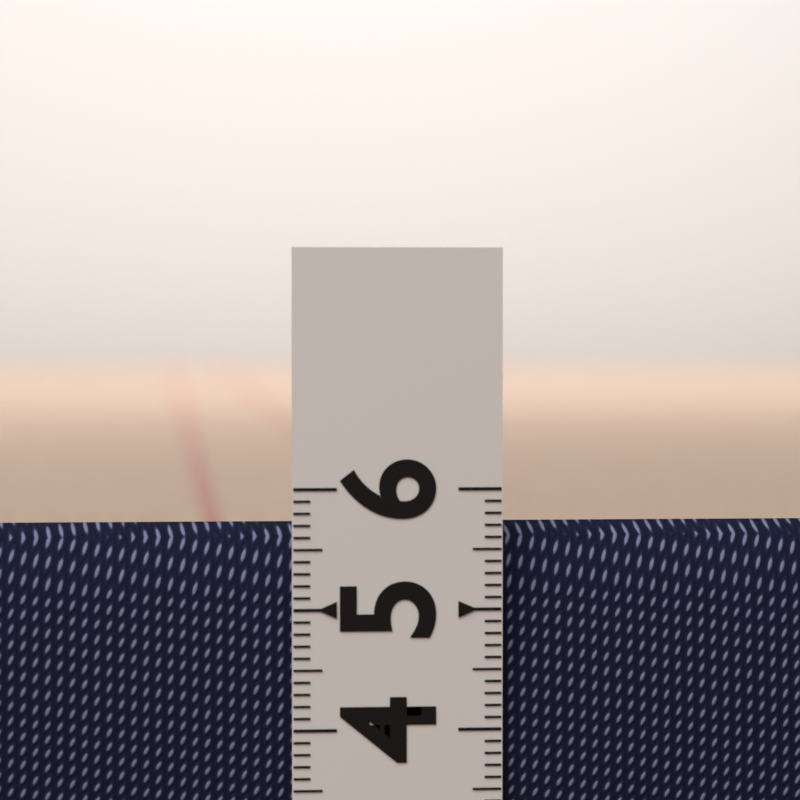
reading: 5.7 (no unit)
